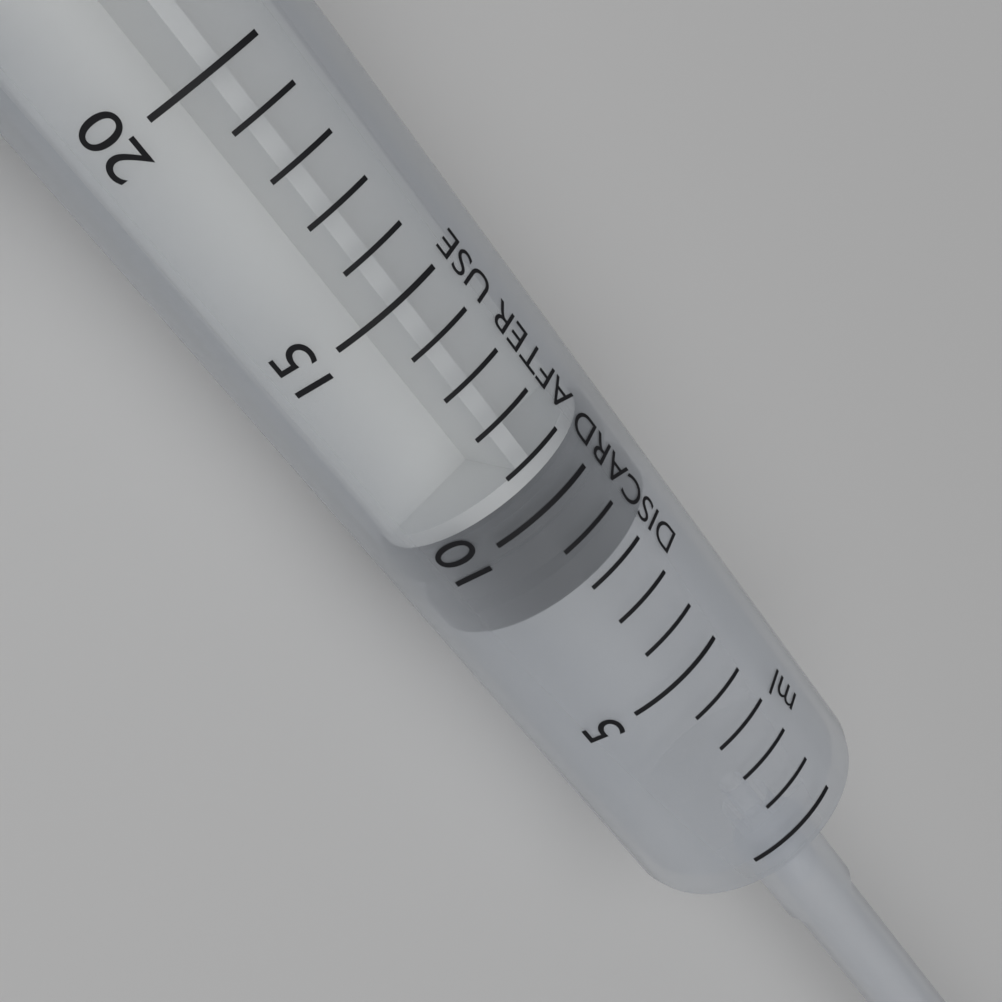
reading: 8 ml
